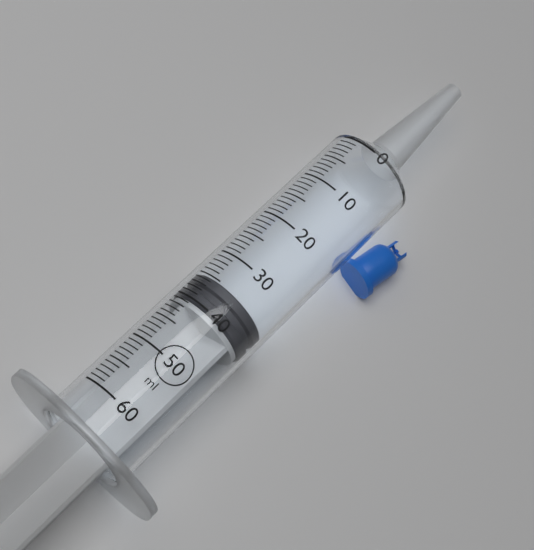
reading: 35 ml
